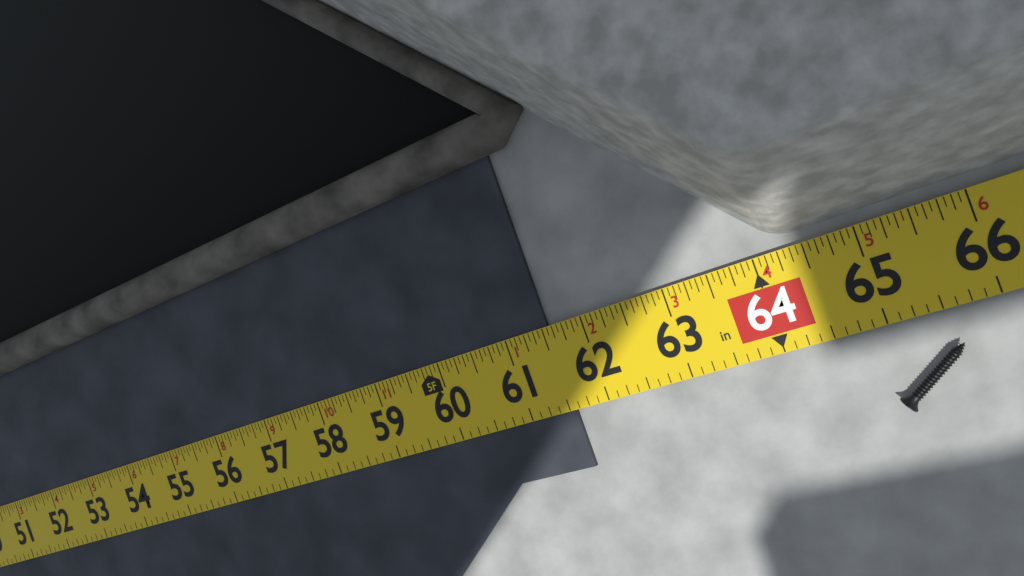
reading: 61.5625 in
